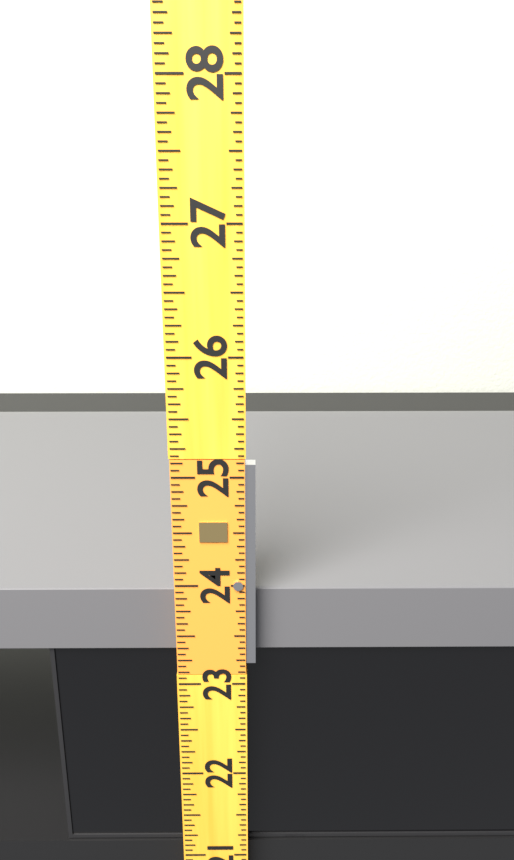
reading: 23.8750 (no unit)
